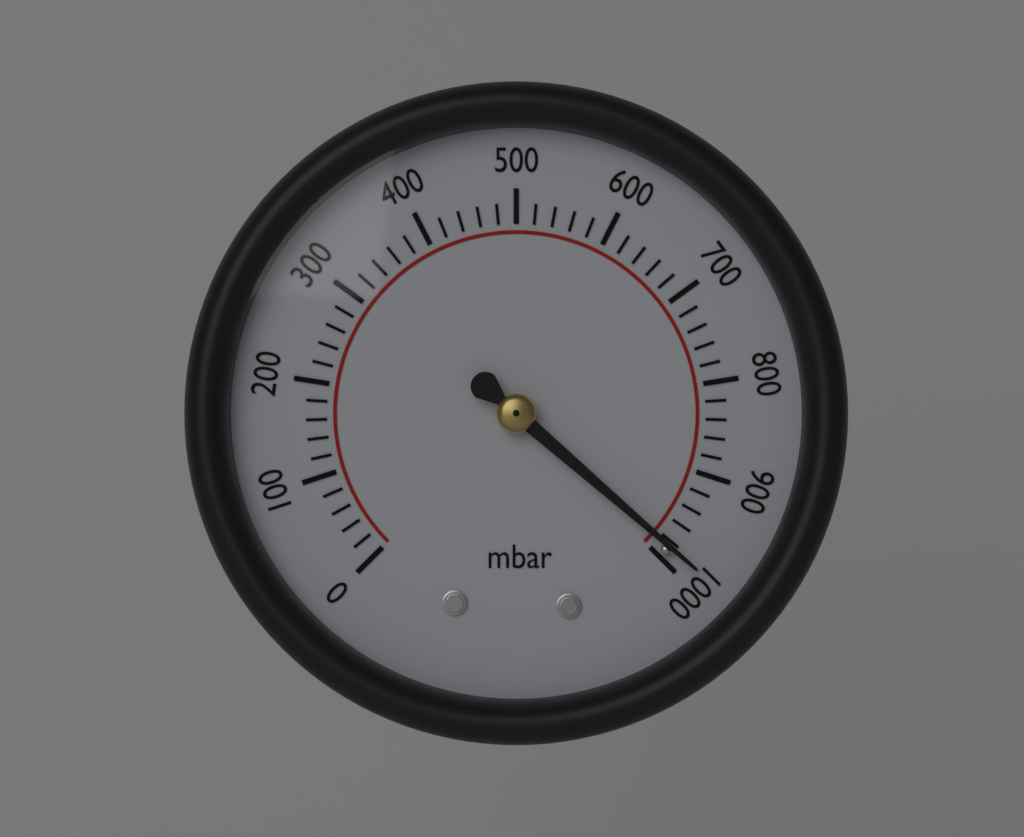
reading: 985 mbar
